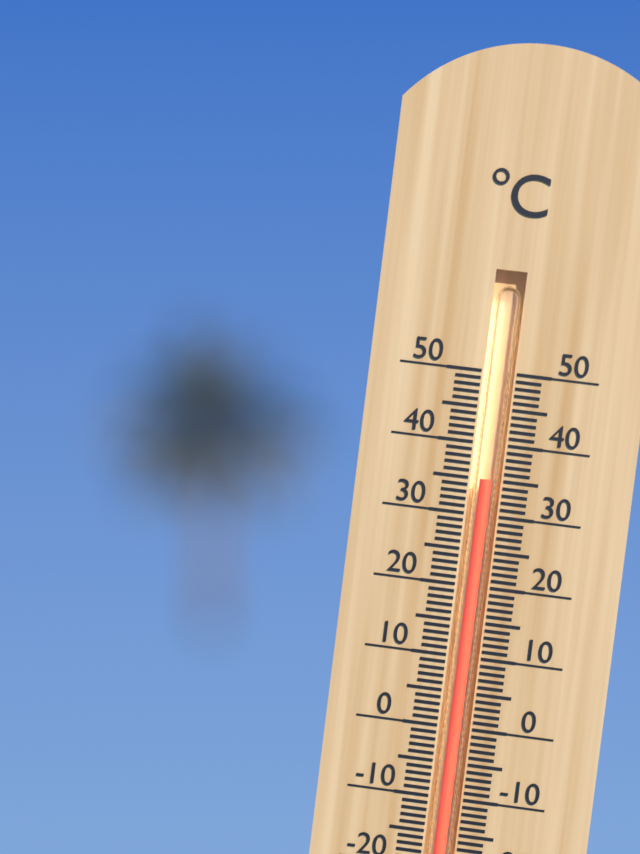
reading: 35 °C
